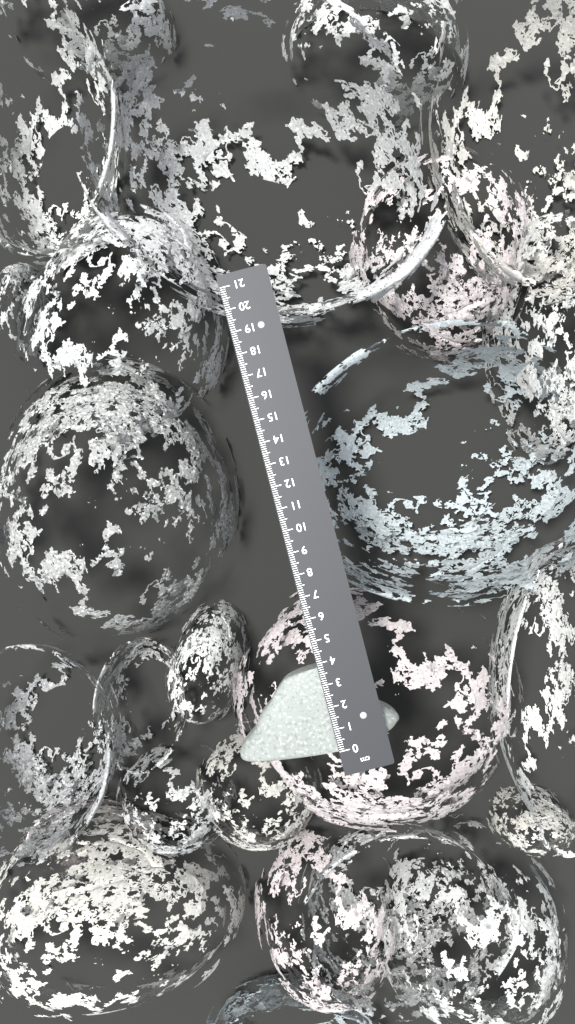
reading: 3.8 cm
